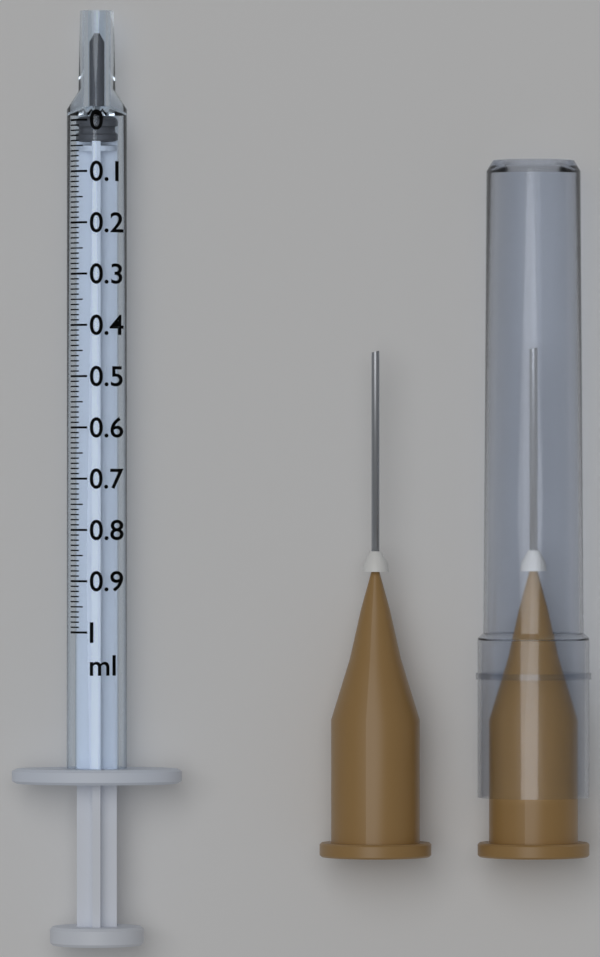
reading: 0.00 ml
